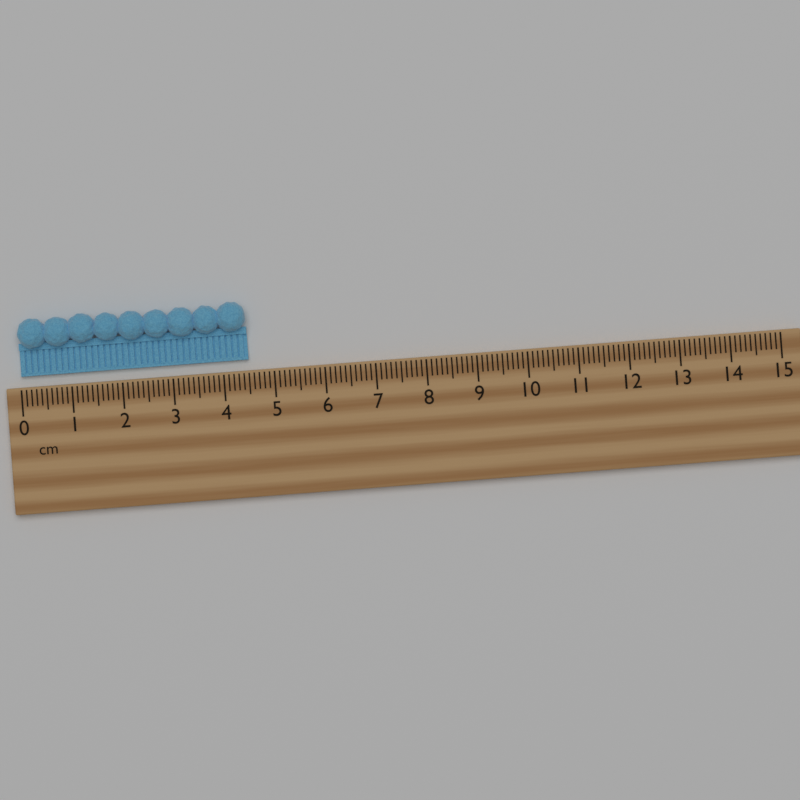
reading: 4.5 cm
